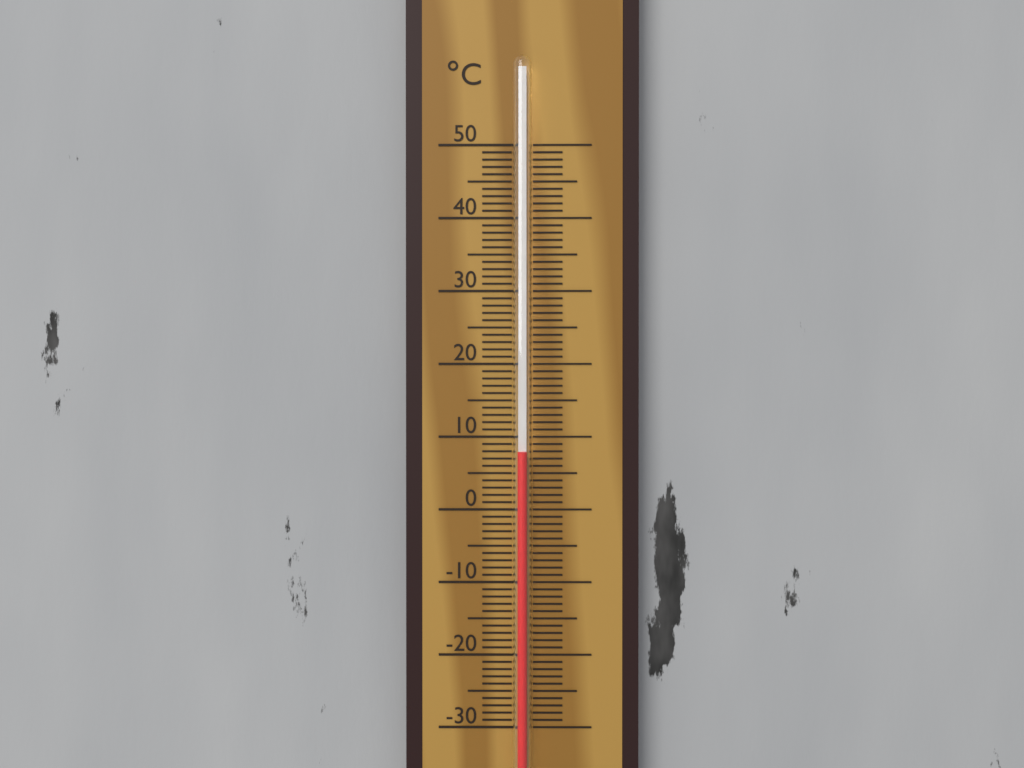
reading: 8 °C
